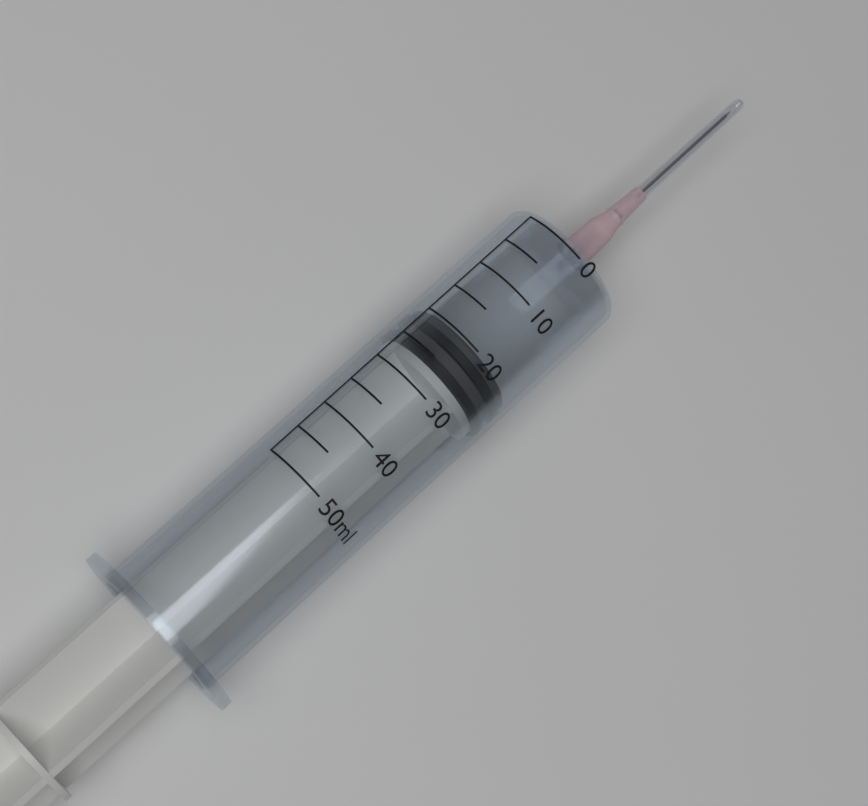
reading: 20 ml
